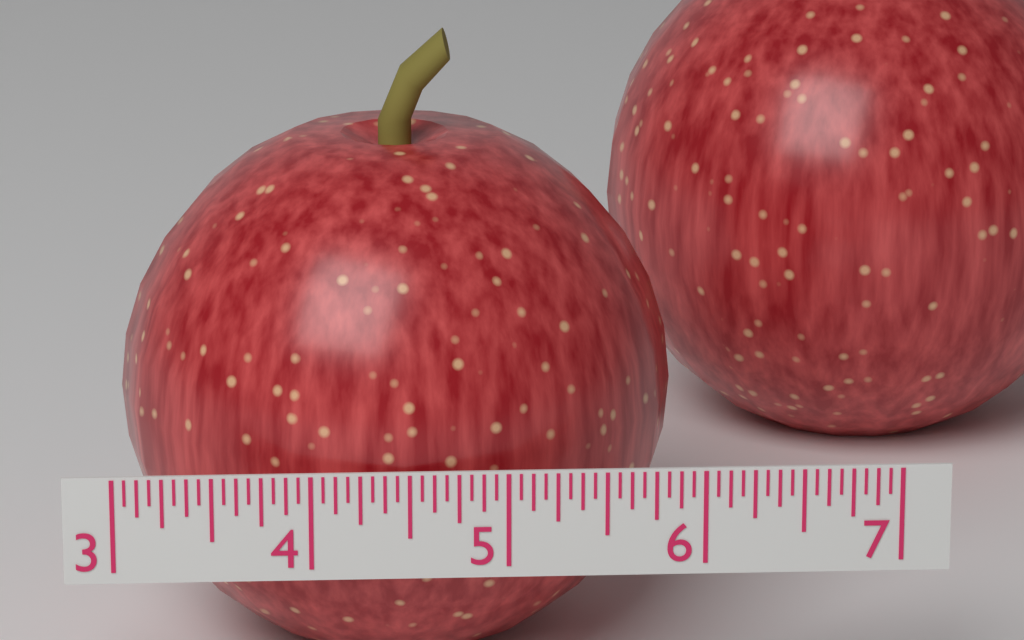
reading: 5.9375 (no unit)
